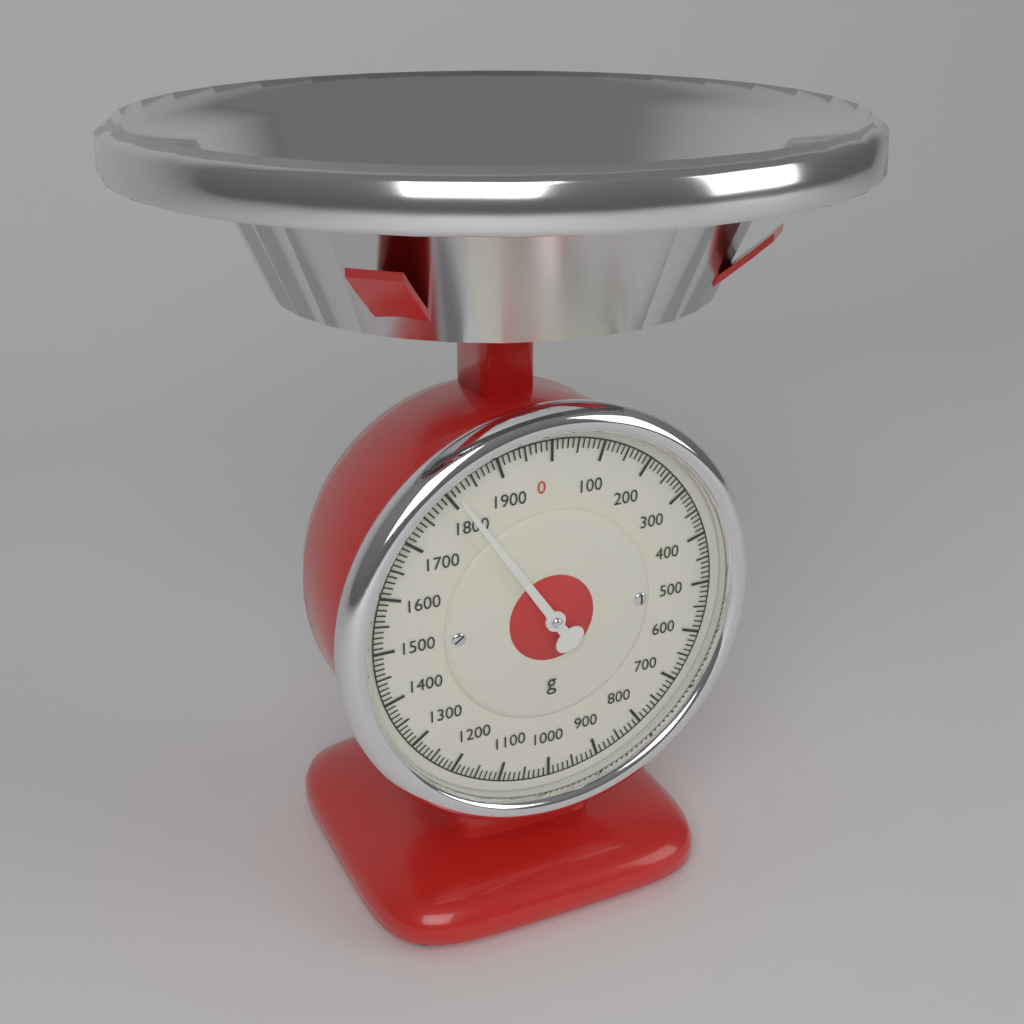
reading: 1810 g
